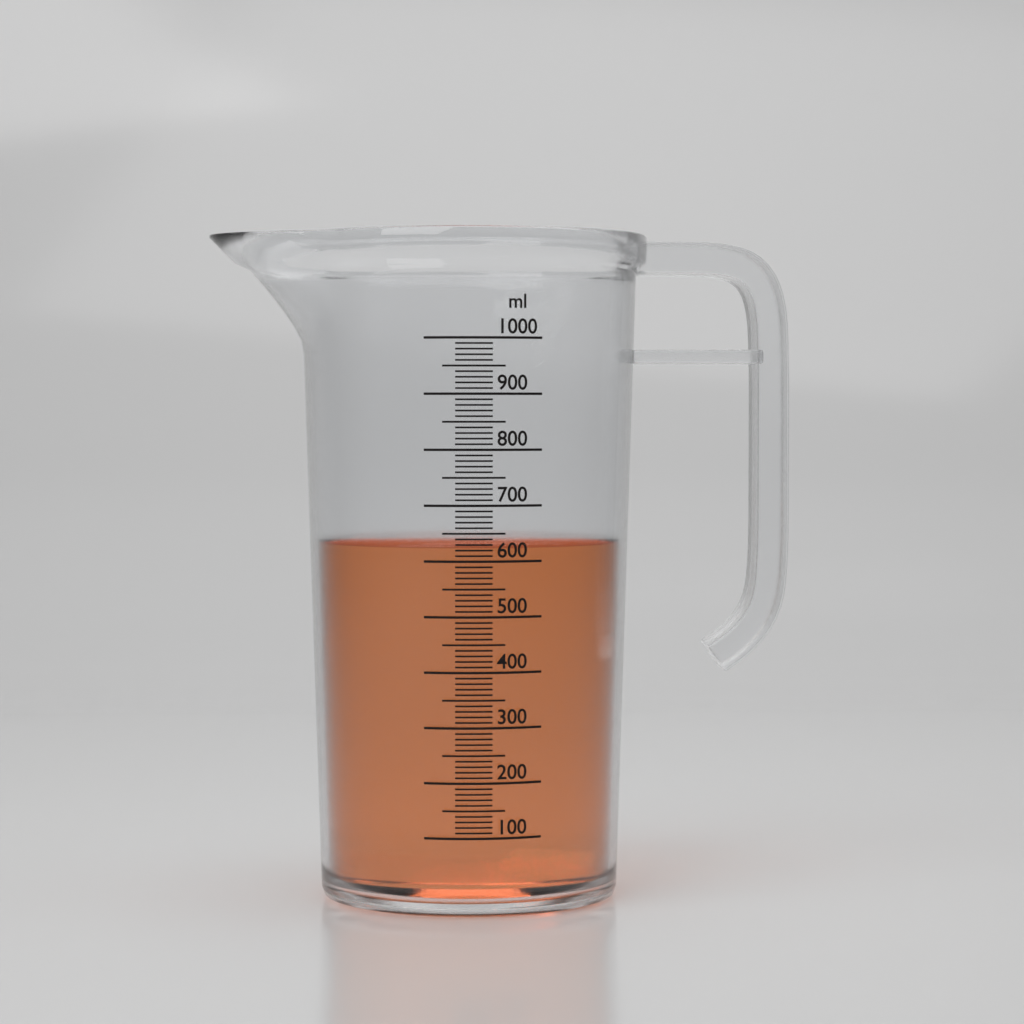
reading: 630 ml
